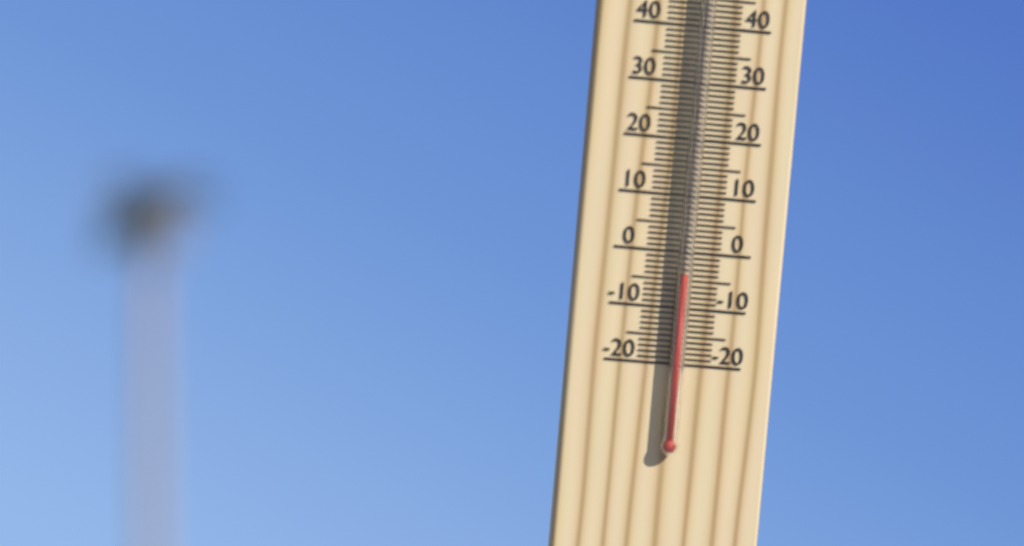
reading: -4 °C
